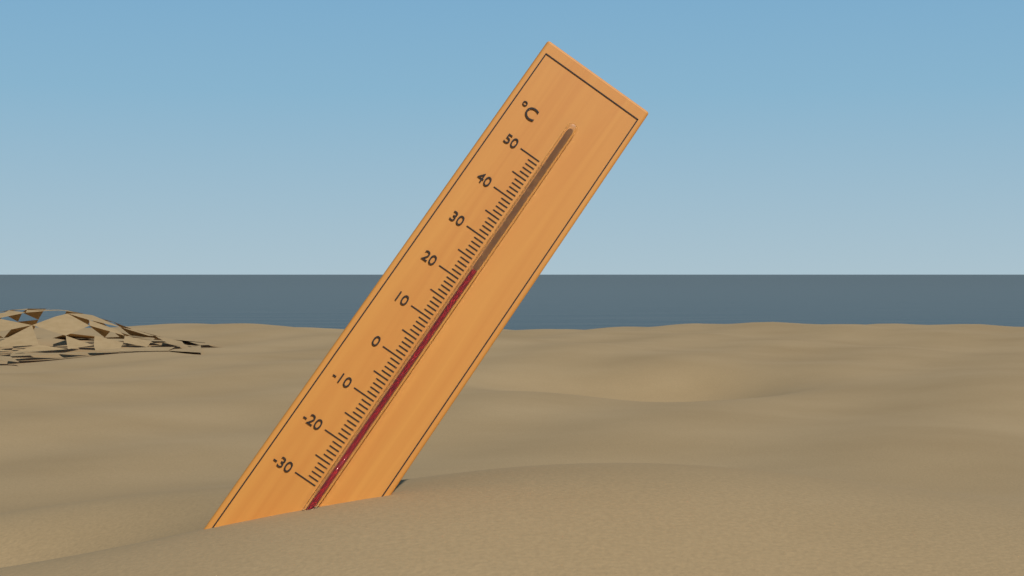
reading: 23 °C
